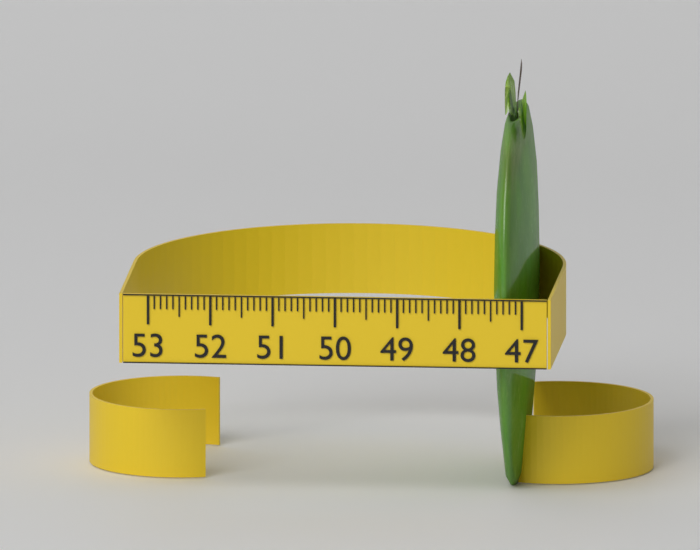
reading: 47.6 (no unit)
